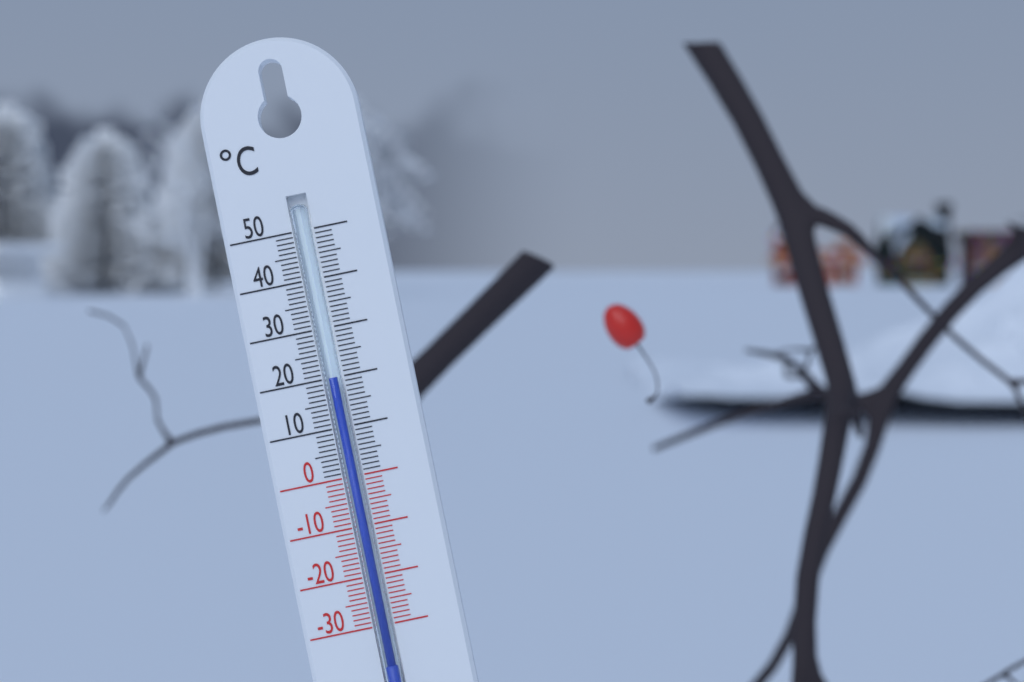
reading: 20 °C
